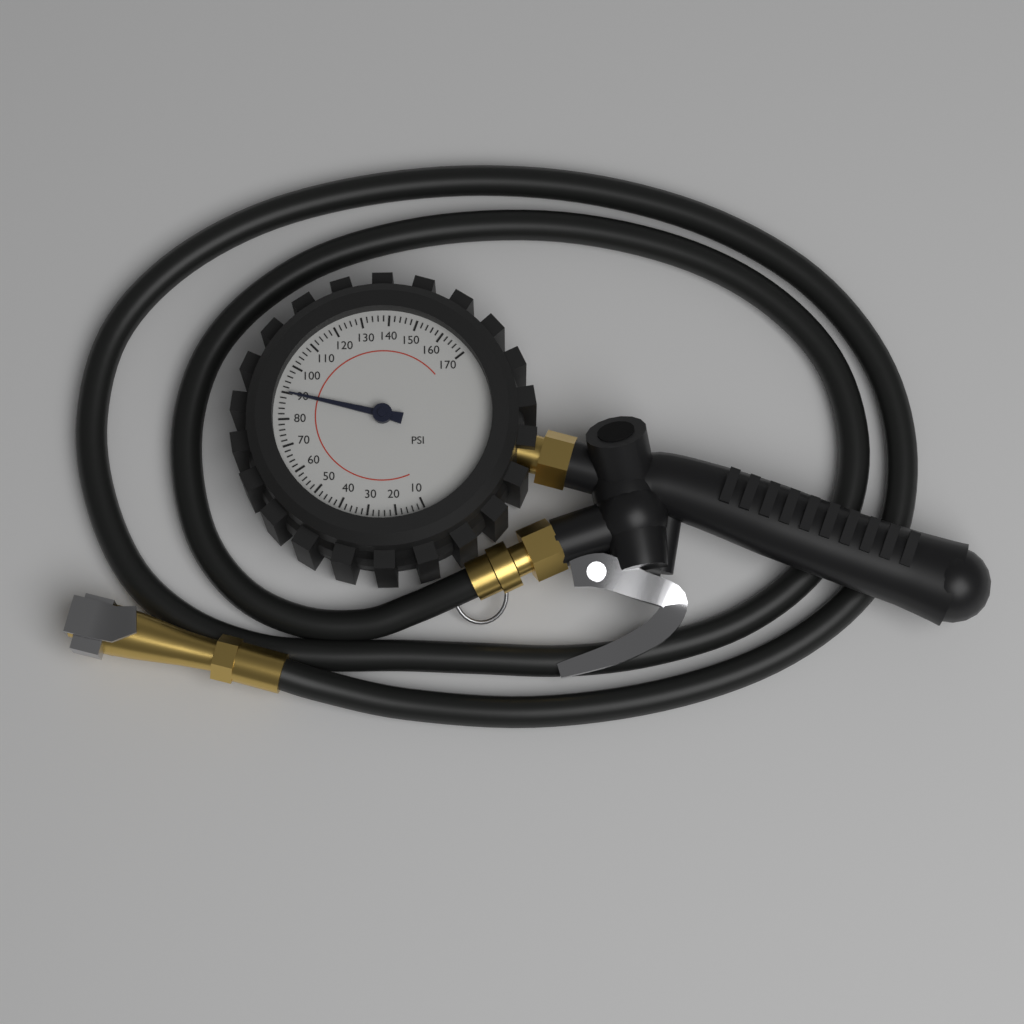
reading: 90 psi
